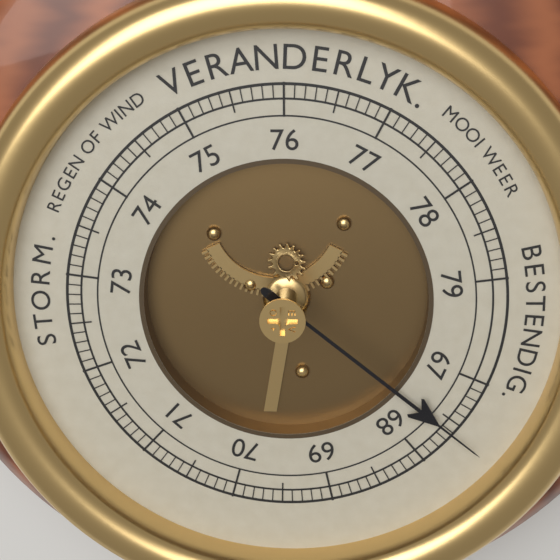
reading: 67.6 (no unit)
